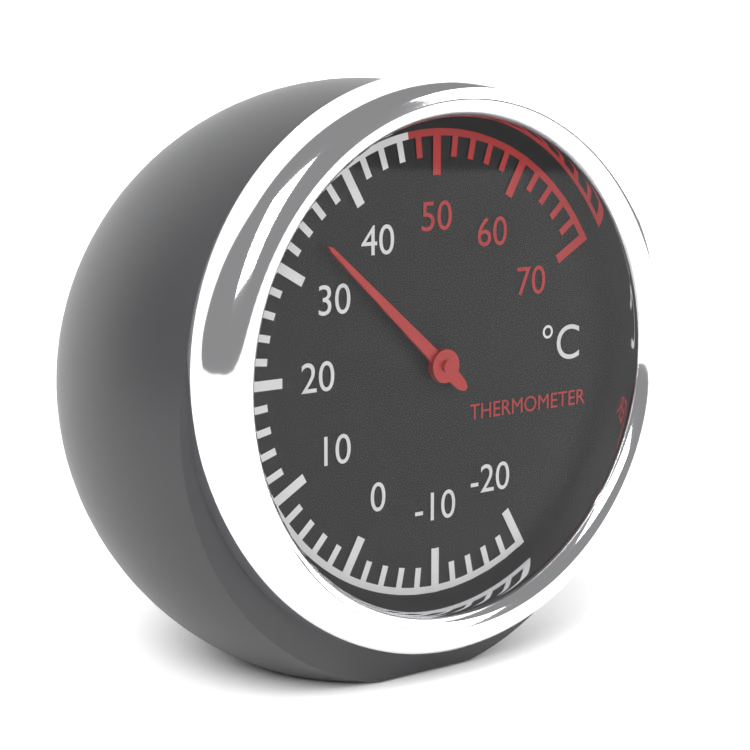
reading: 34 °C
